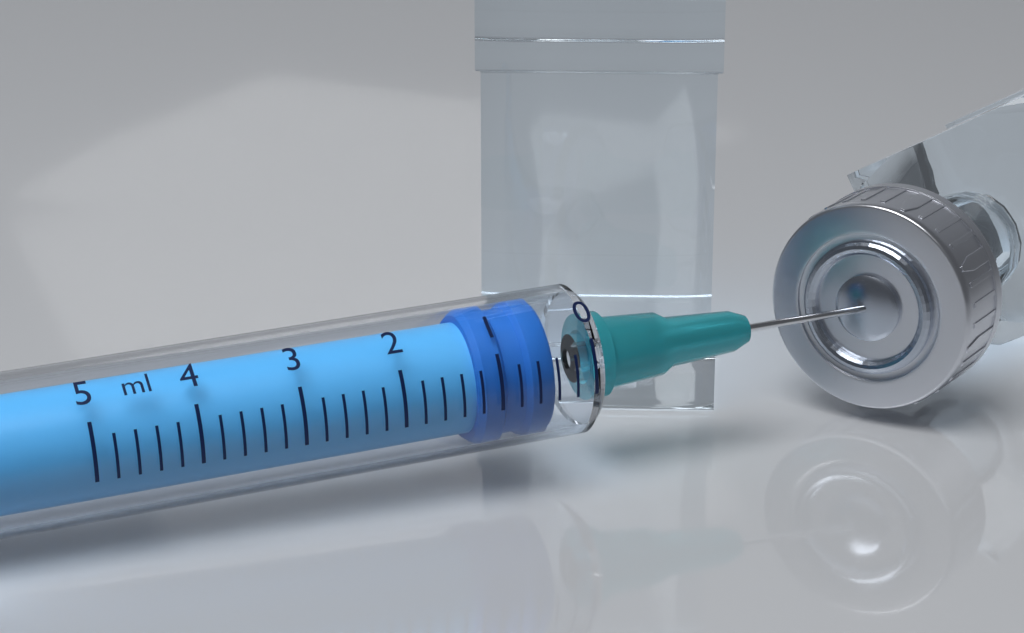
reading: 0.4 ml
